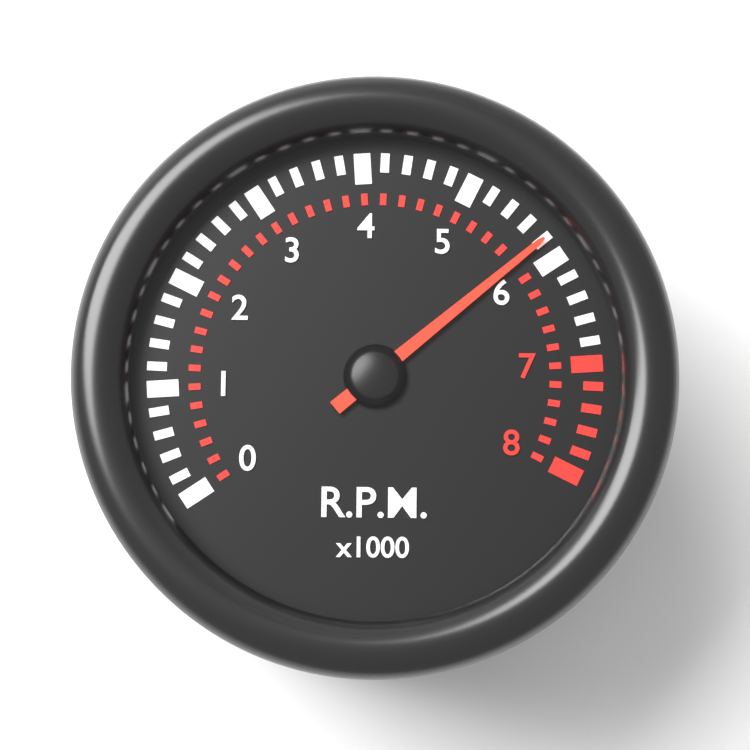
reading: 5.8 x1000 RPM
